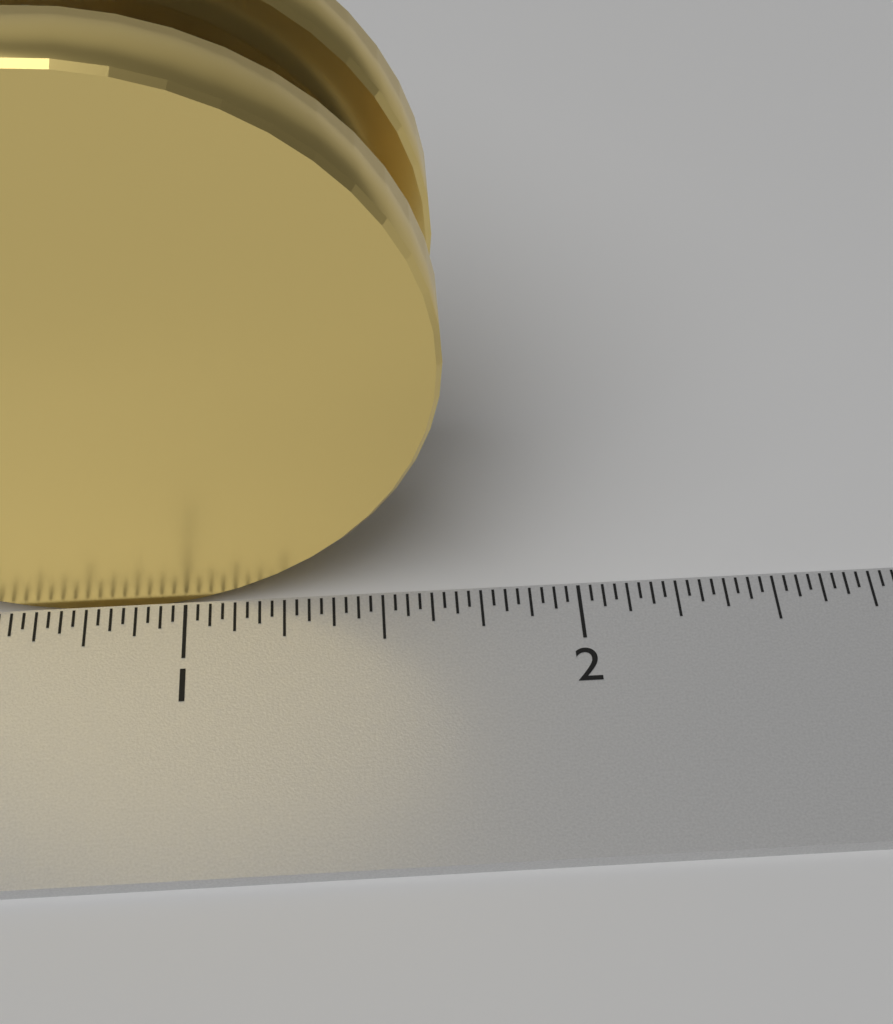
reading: 1.65625 inch
